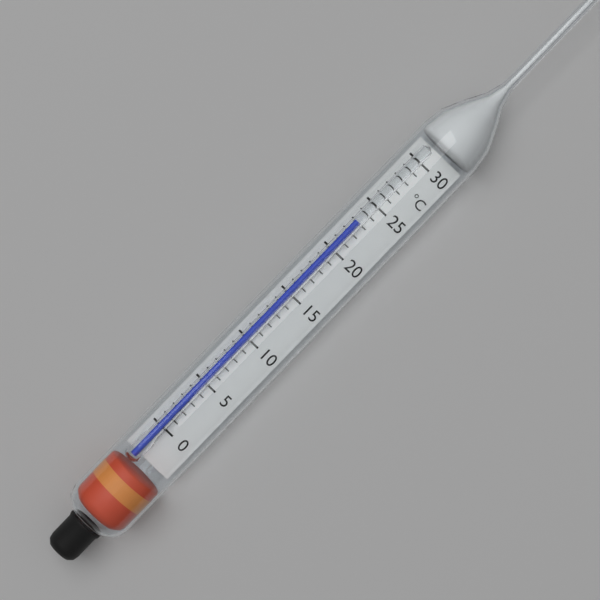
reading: 23 °C
